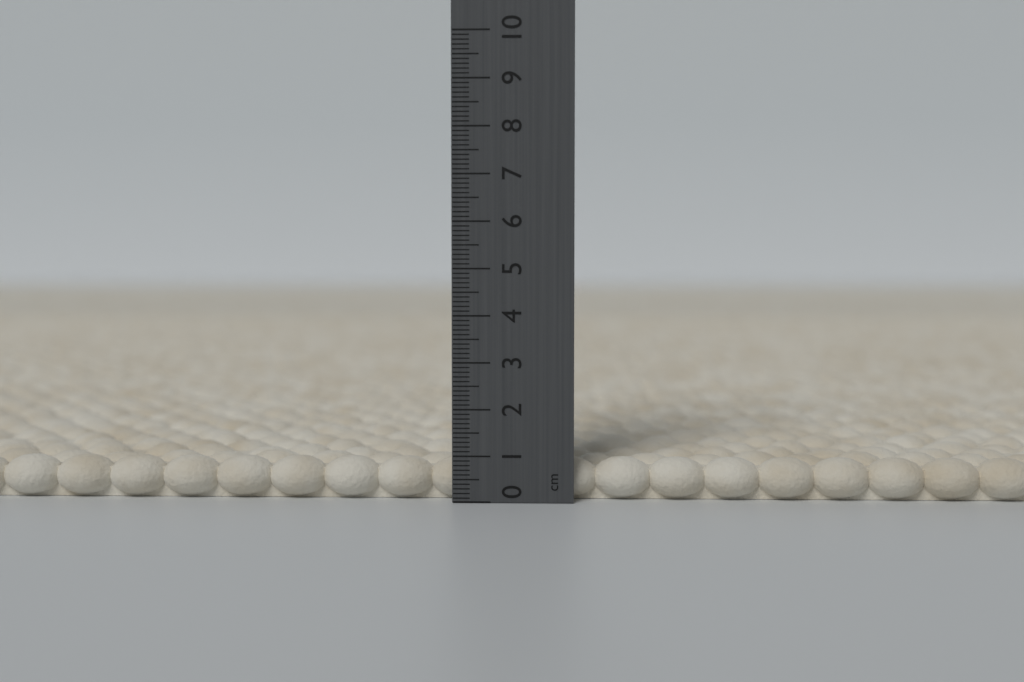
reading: 0.9 cm
